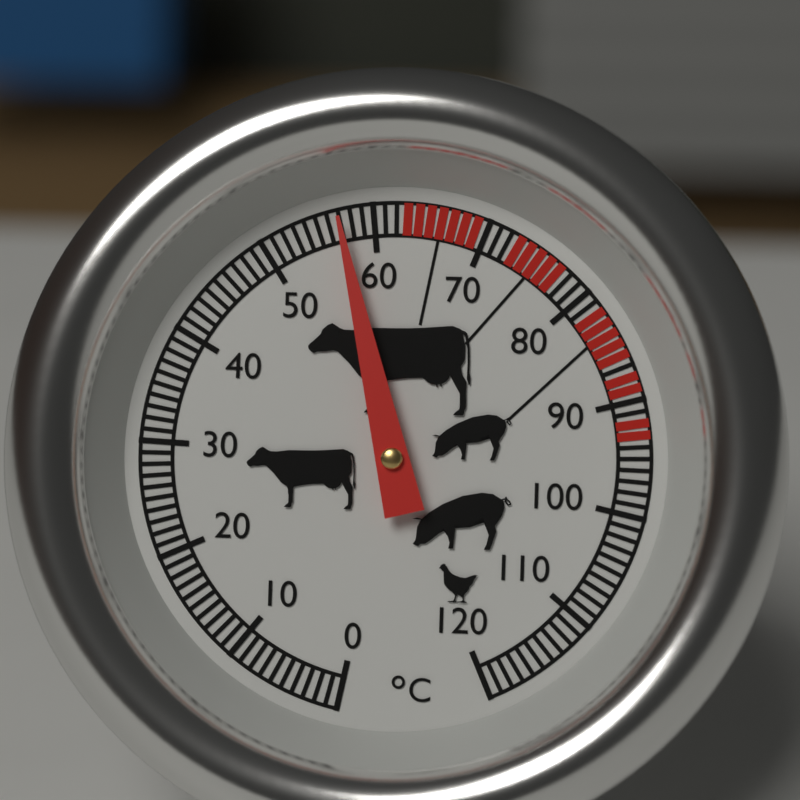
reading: 57 °C
